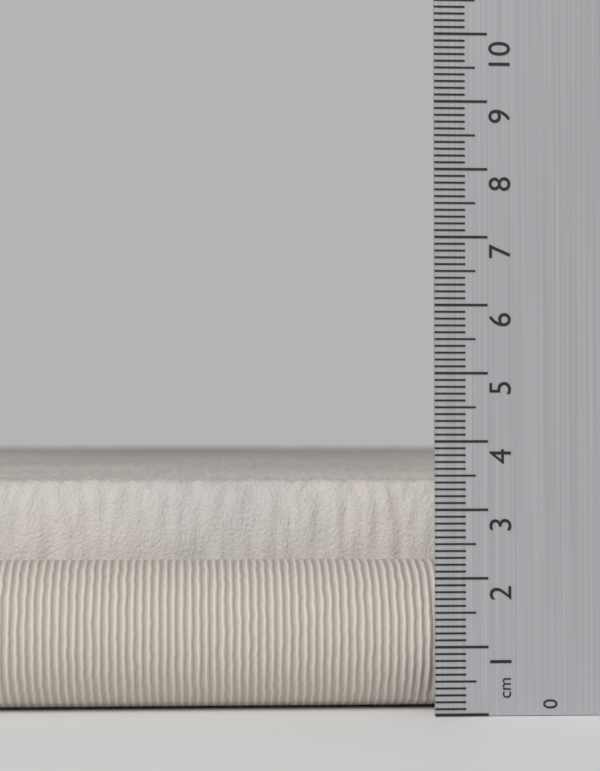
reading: 3.4 cm
